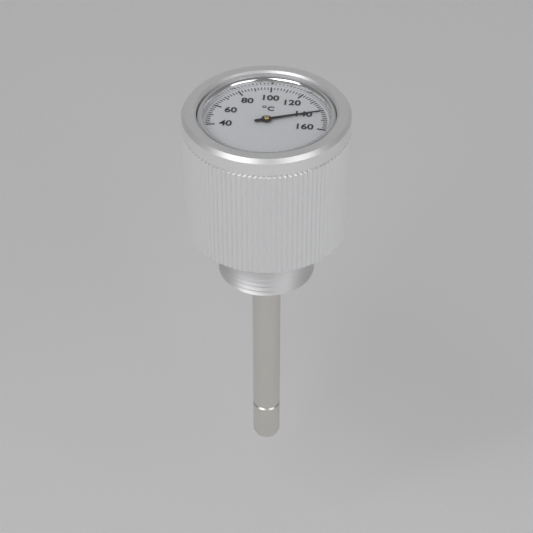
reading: 142 °C
